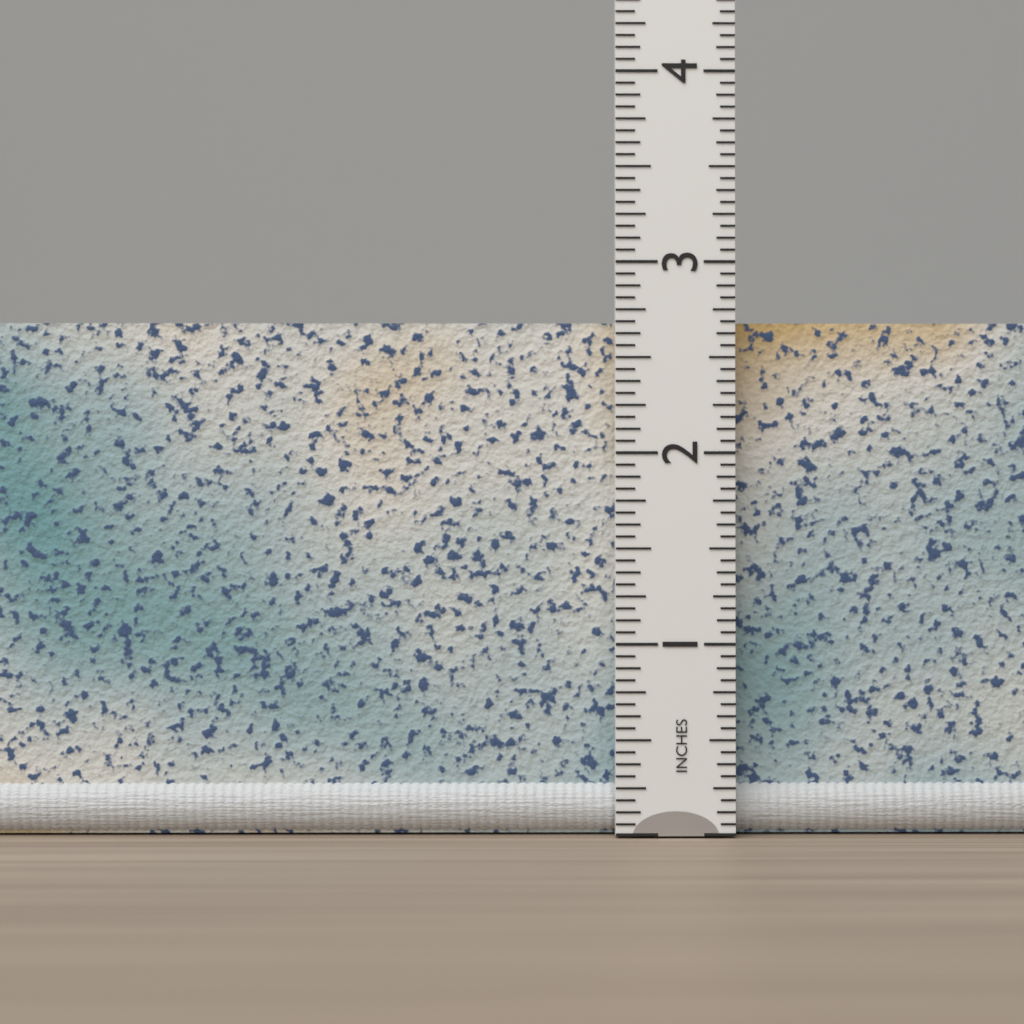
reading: 2.6875 in
